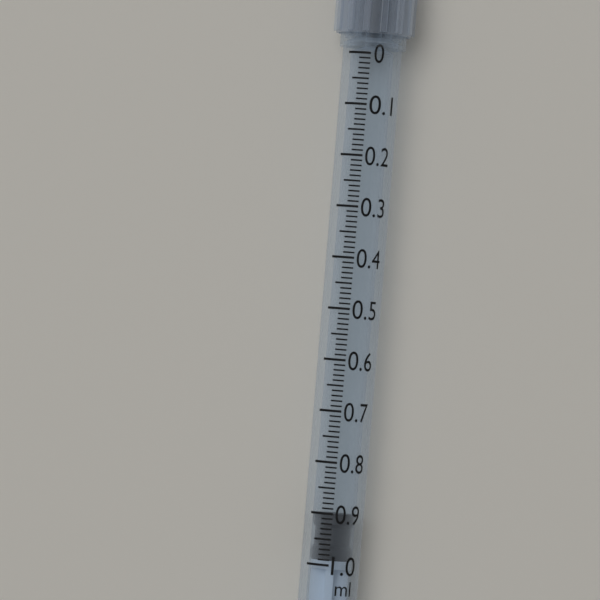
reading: 0.90 ml
